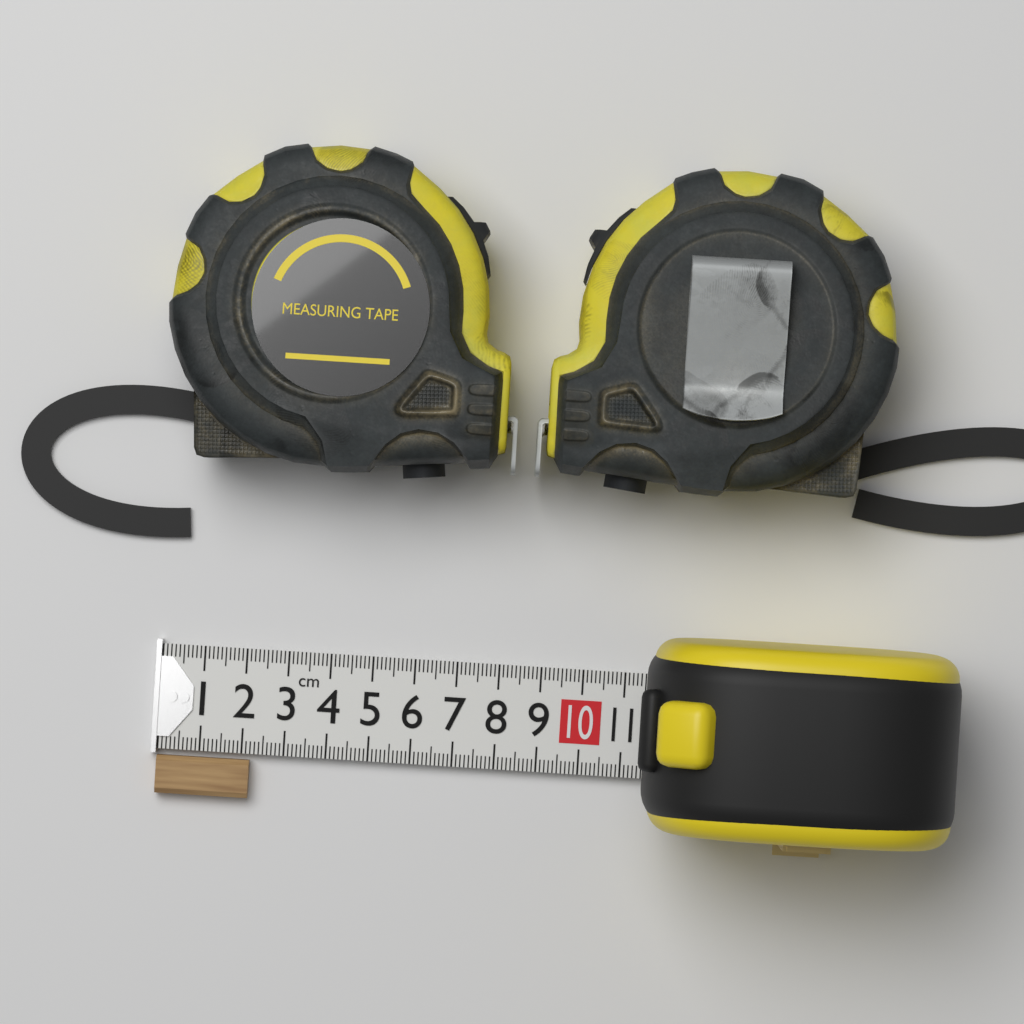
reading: 2.2 cm
